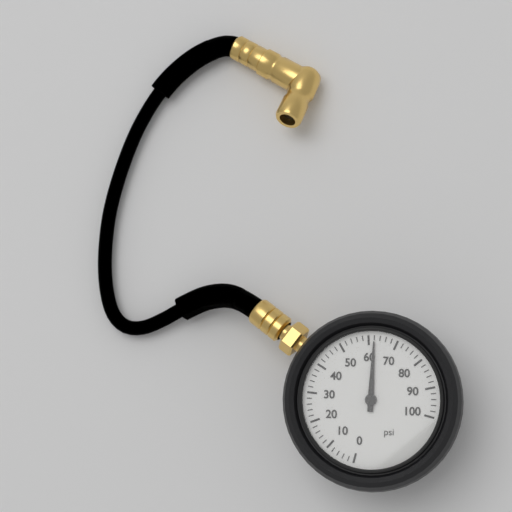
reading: 62 psi
